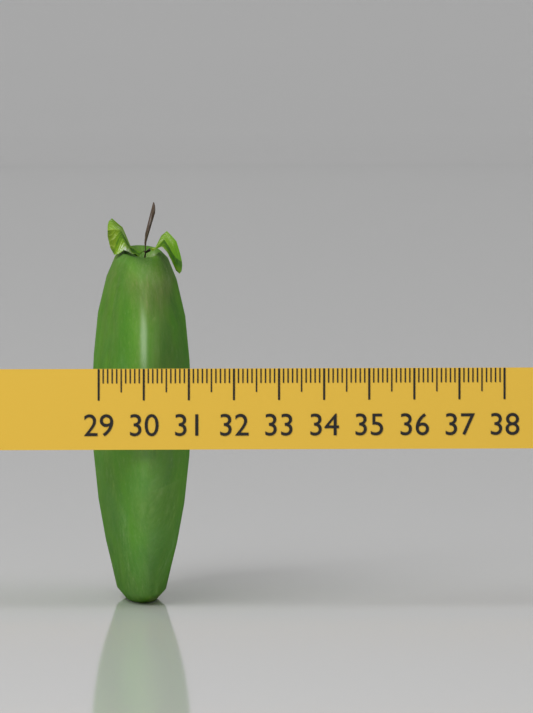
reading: 31.2 (no unit)
